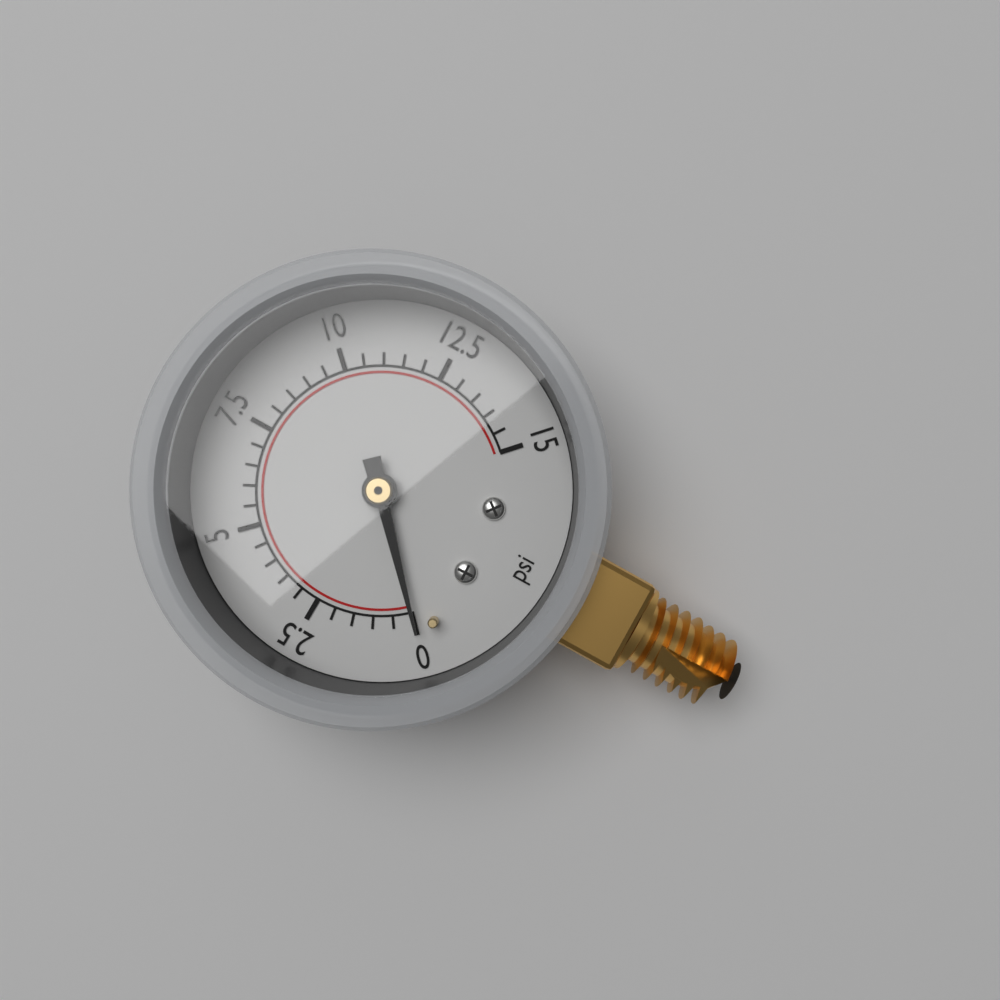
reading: 0.0 psi
